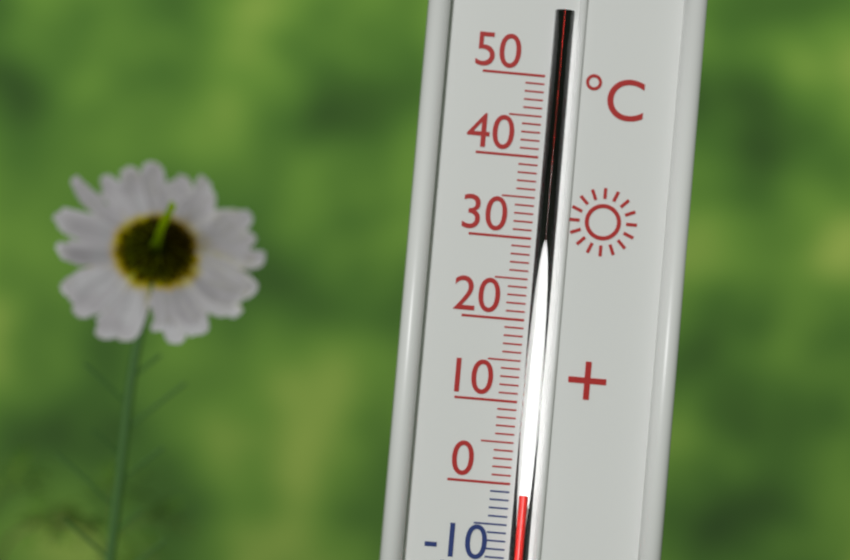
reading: -1 °C
